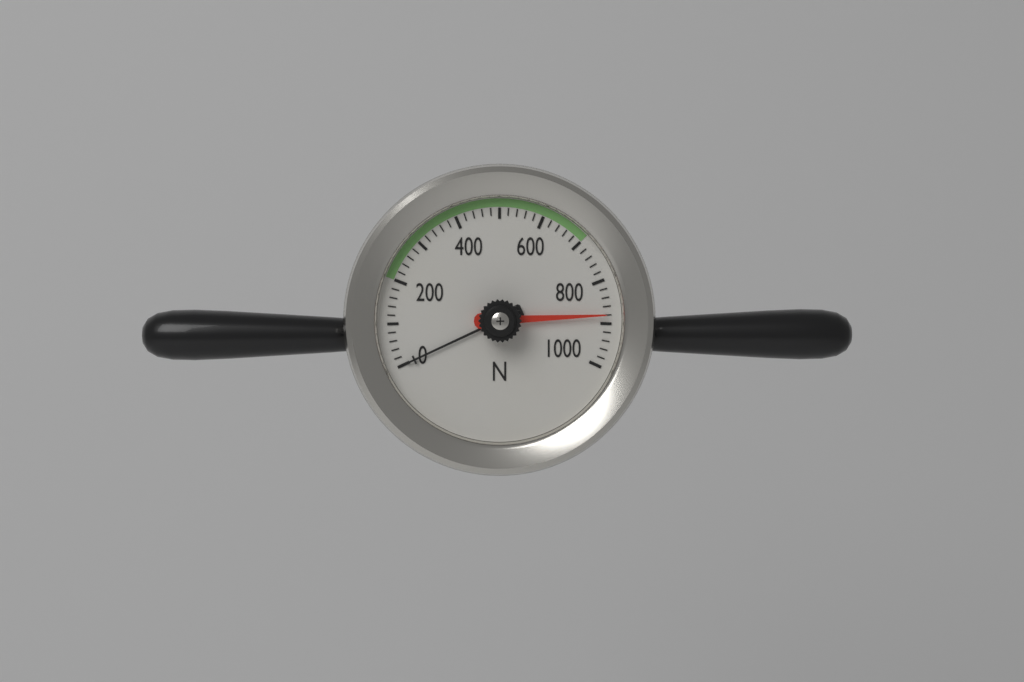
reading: 880 N
